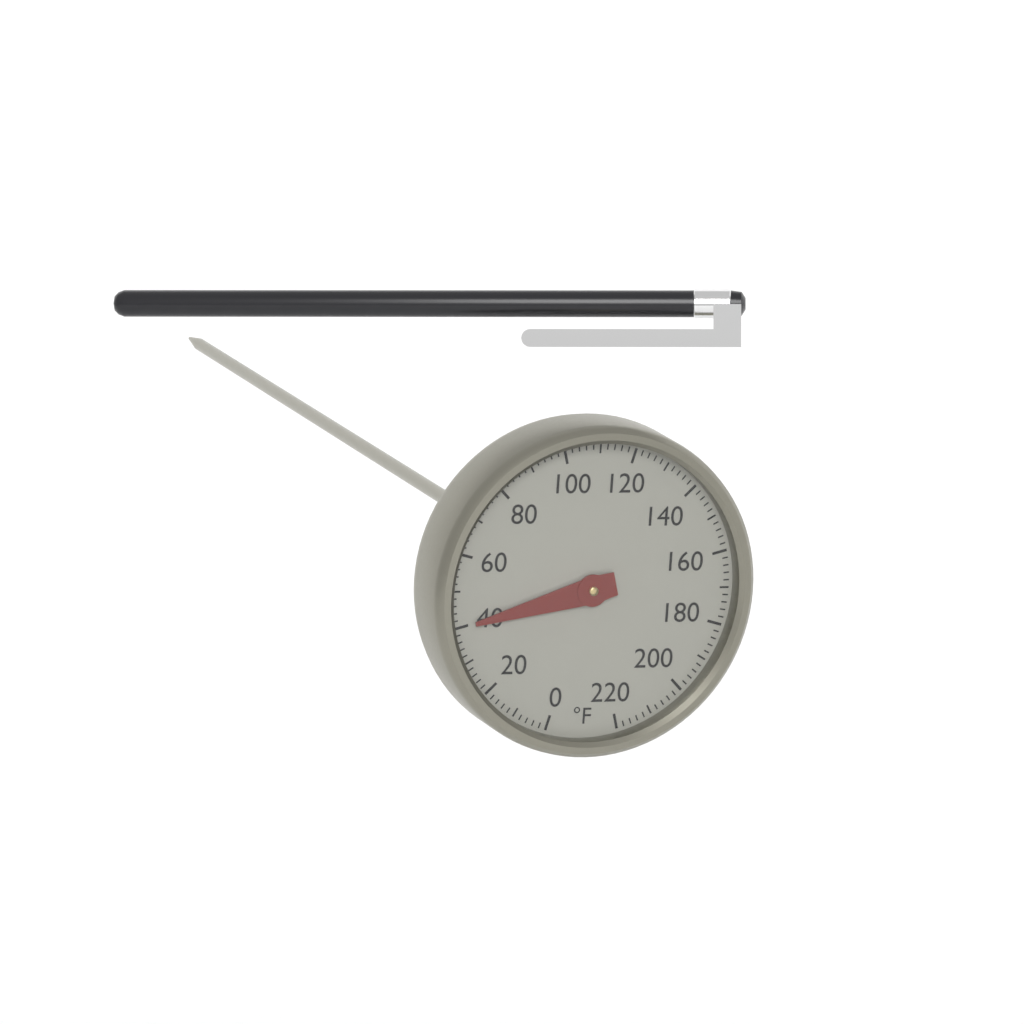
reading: 40 °F
